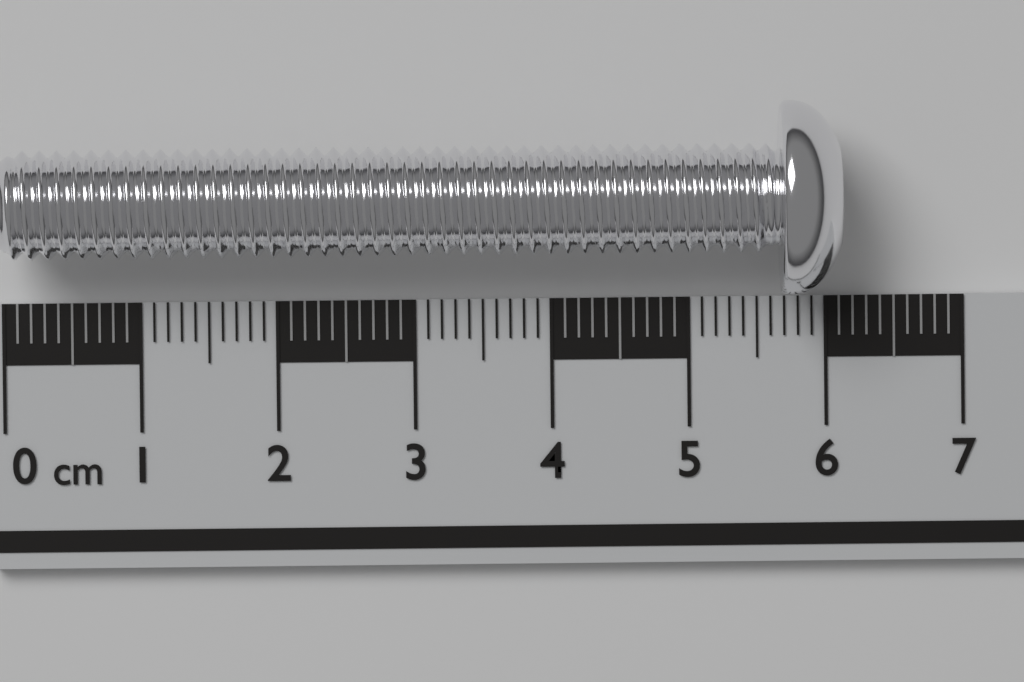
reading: 6.1 cm
